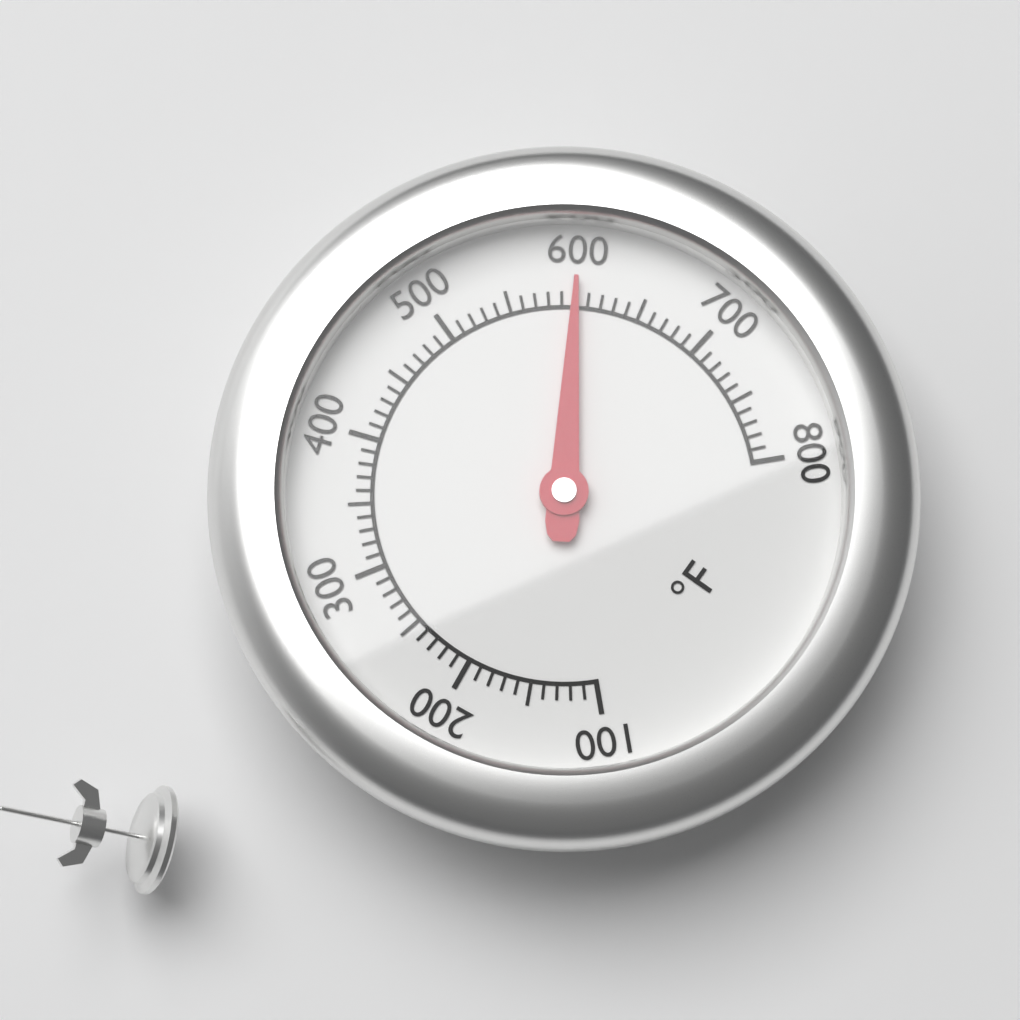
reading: 600 °F
